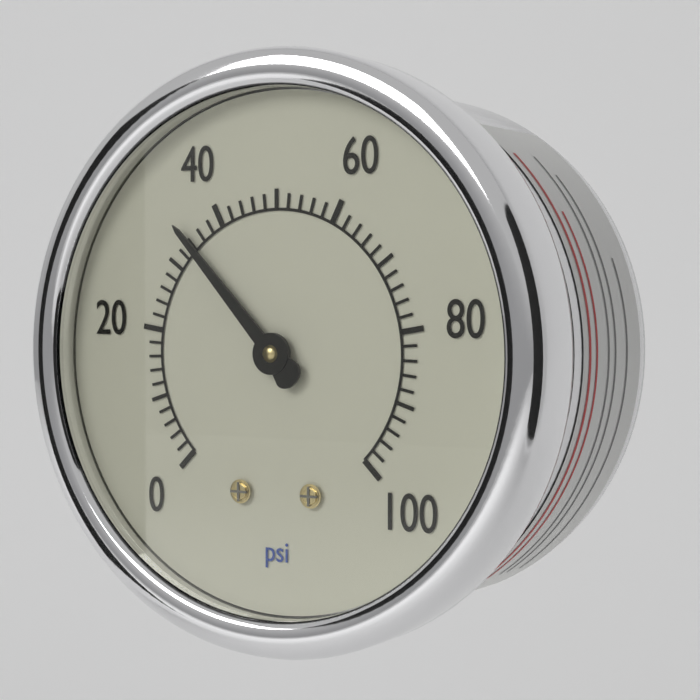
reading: 34 psi
